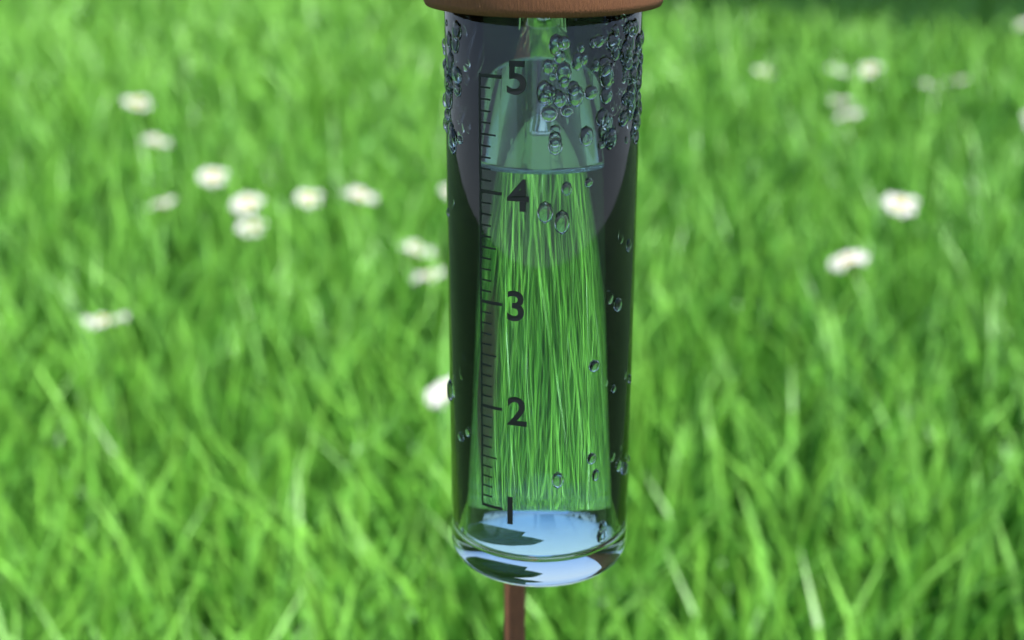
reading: 4.2 (no unit)
